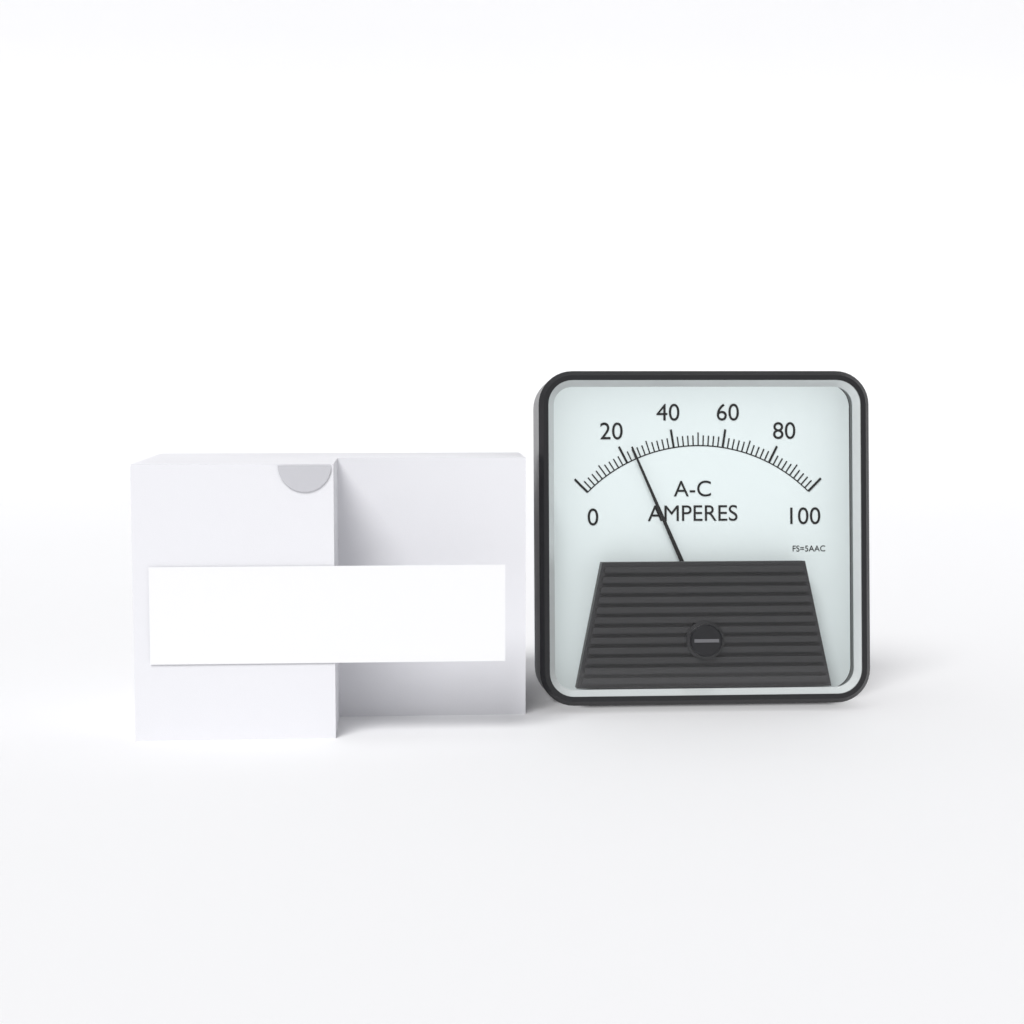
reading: 24 A
